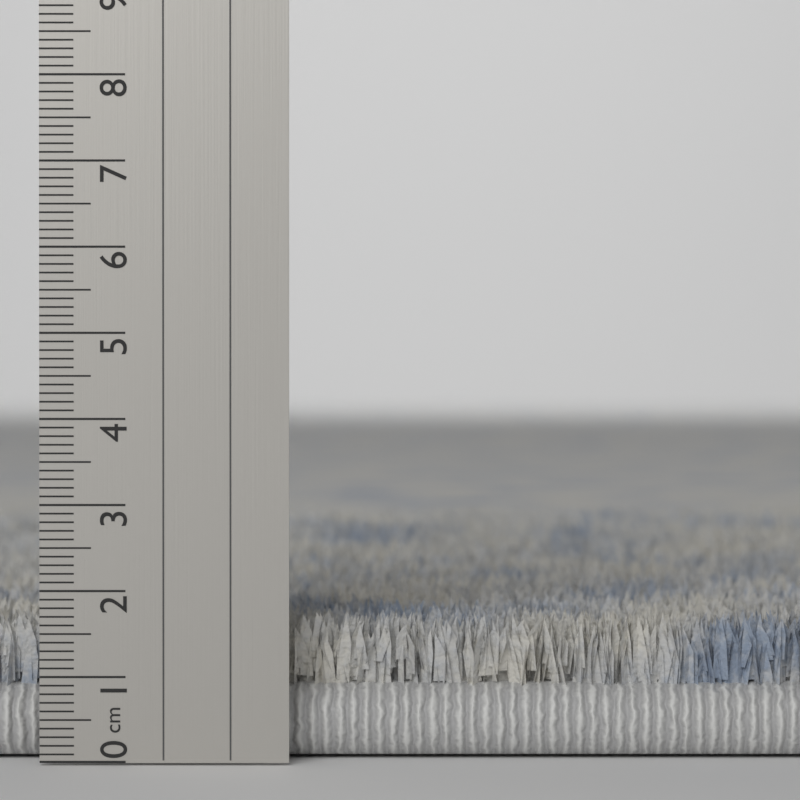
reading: 1.7 cm
